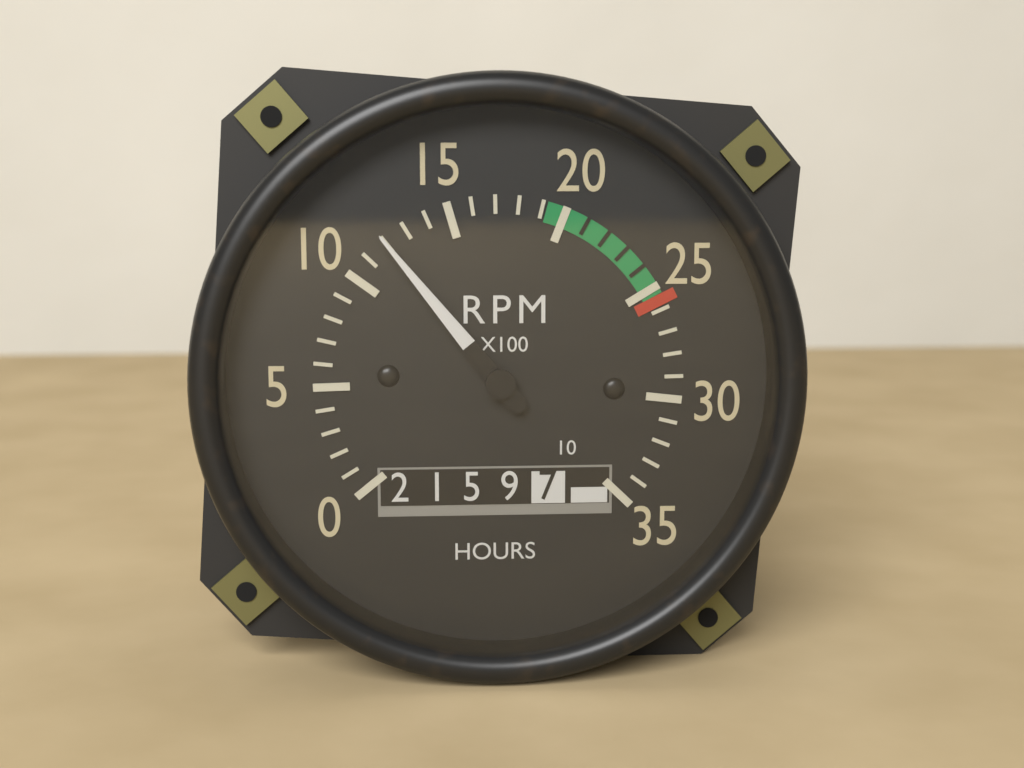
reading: 12 RPM x100
